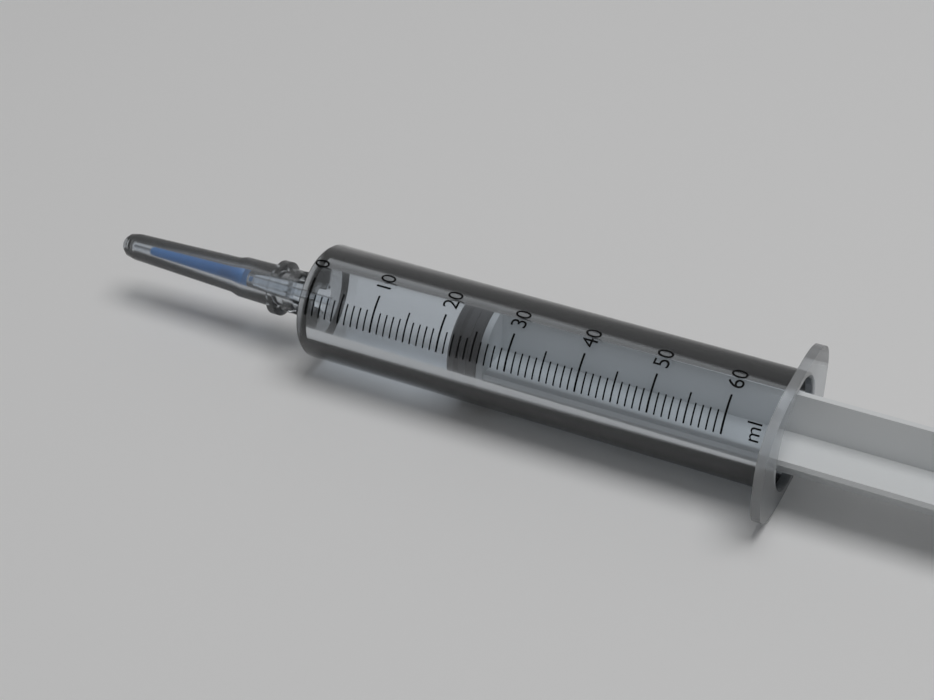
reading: 21 ml
